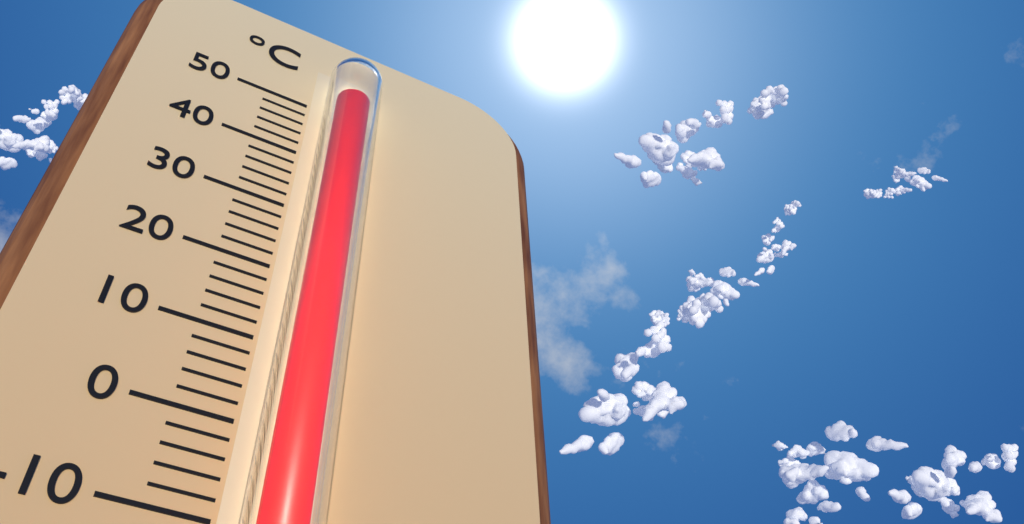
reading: 48 °C
